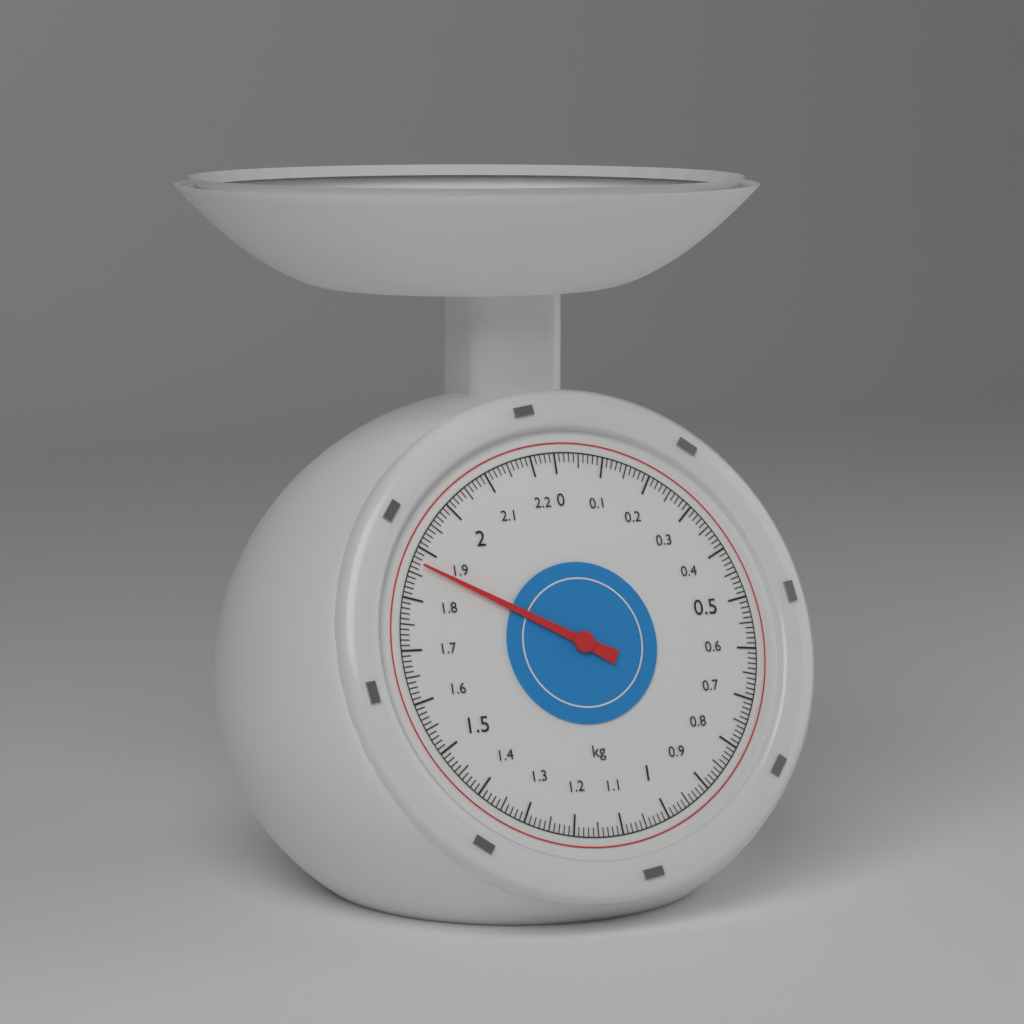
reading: 1.87 kg
